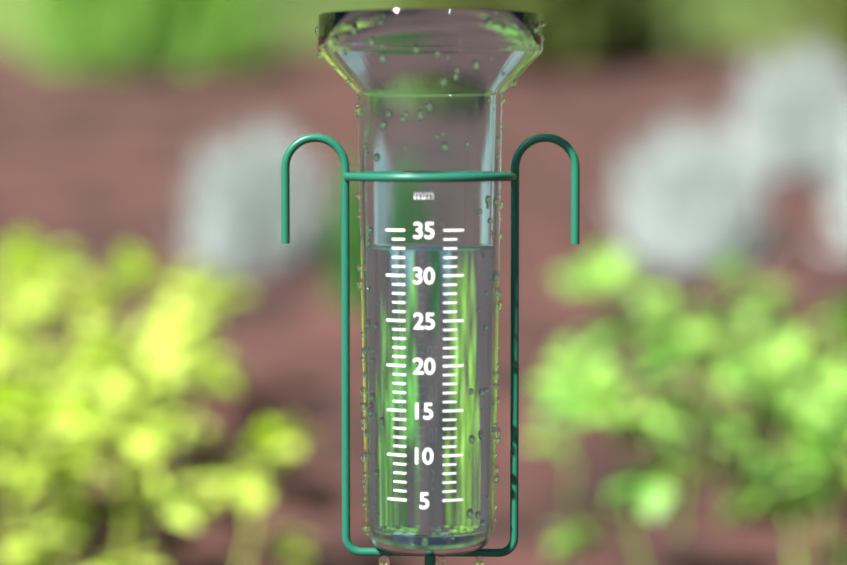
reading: 33 mm
